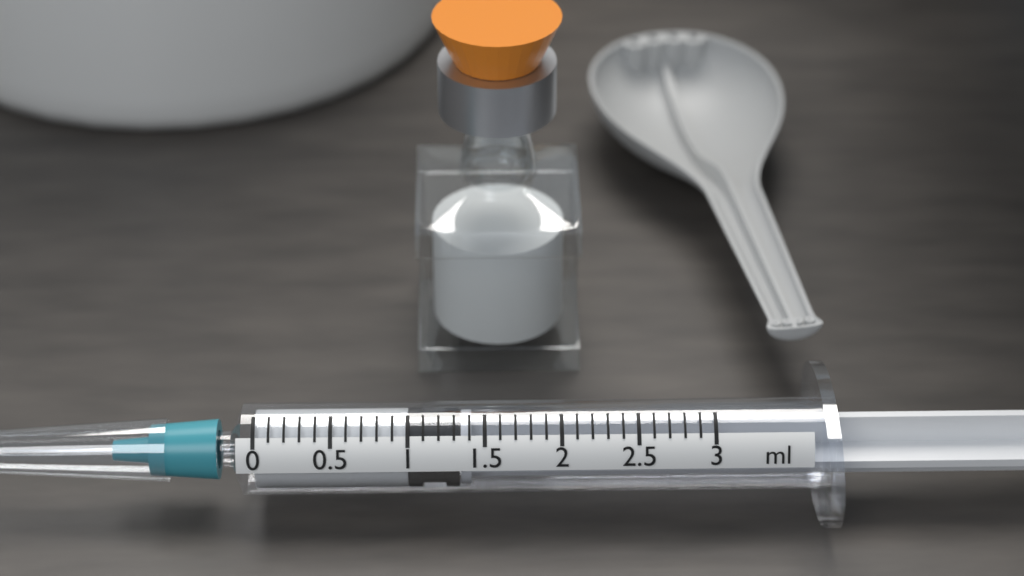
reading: 1.0 ml
